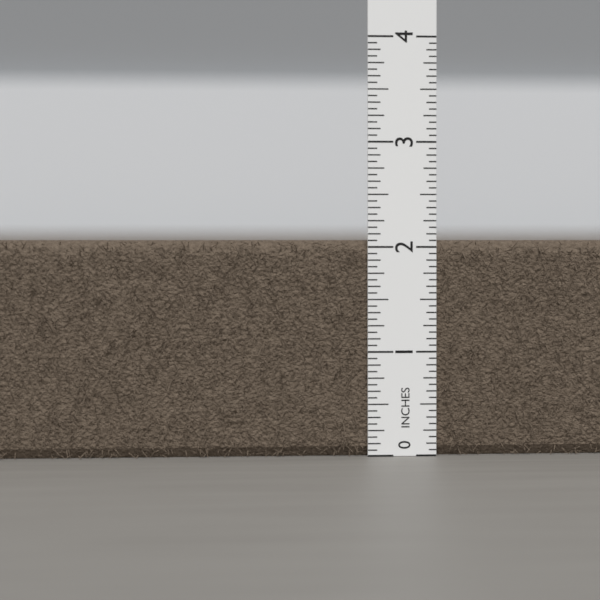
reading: 2.0625 in
